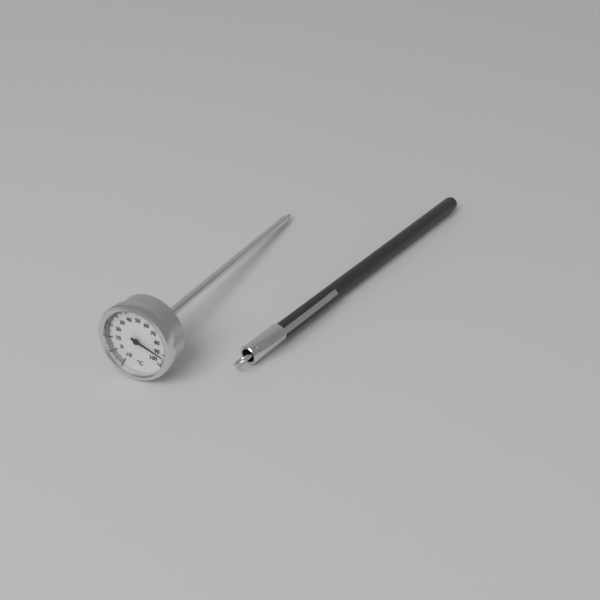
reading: 92 °C
